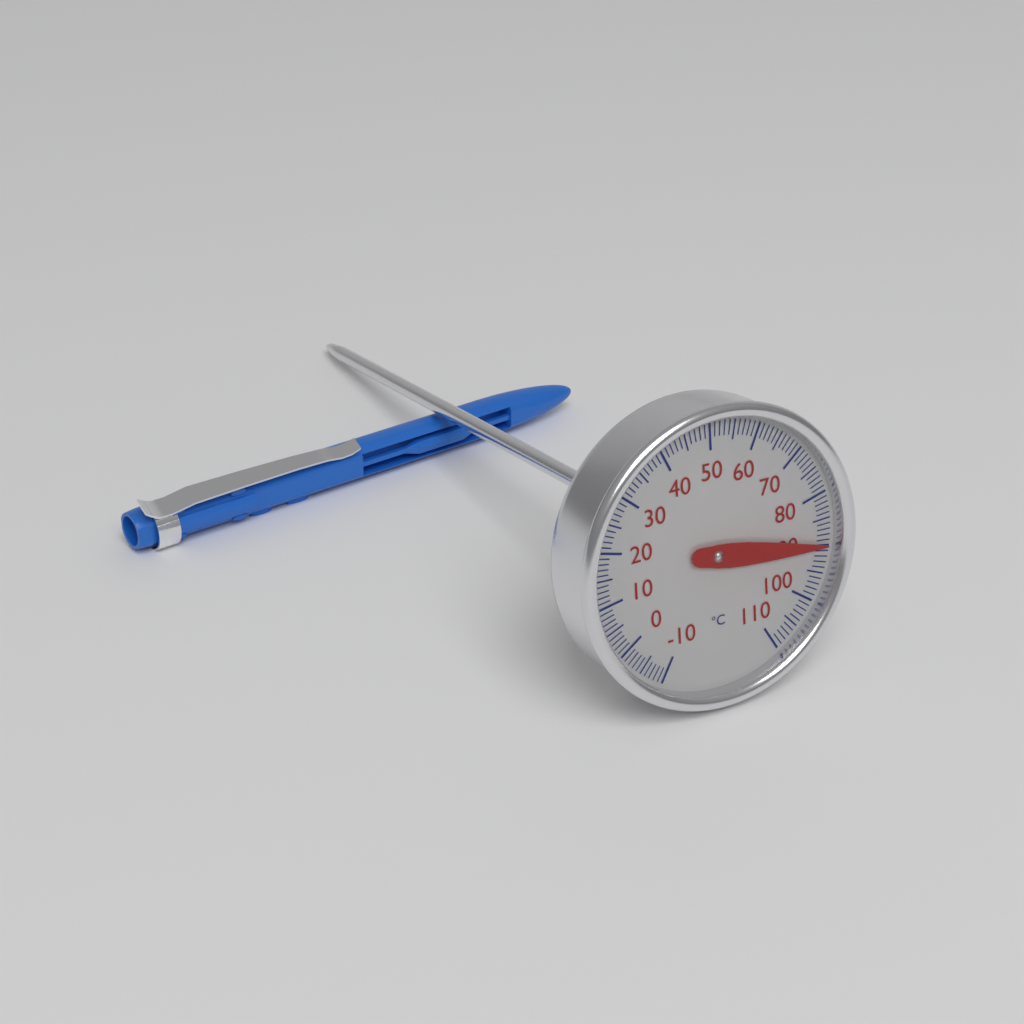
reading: 90 °C
